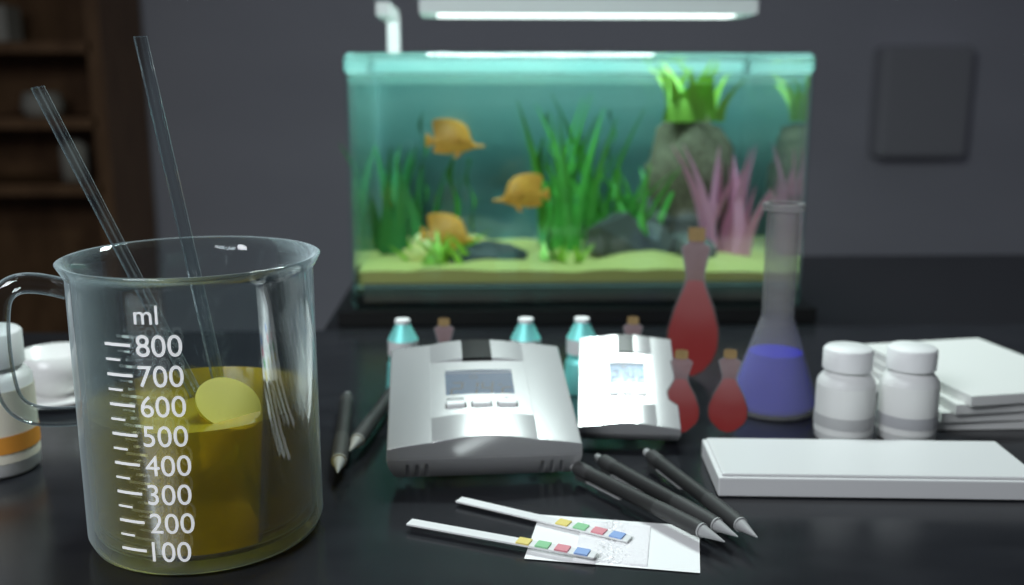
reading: 500 ml
